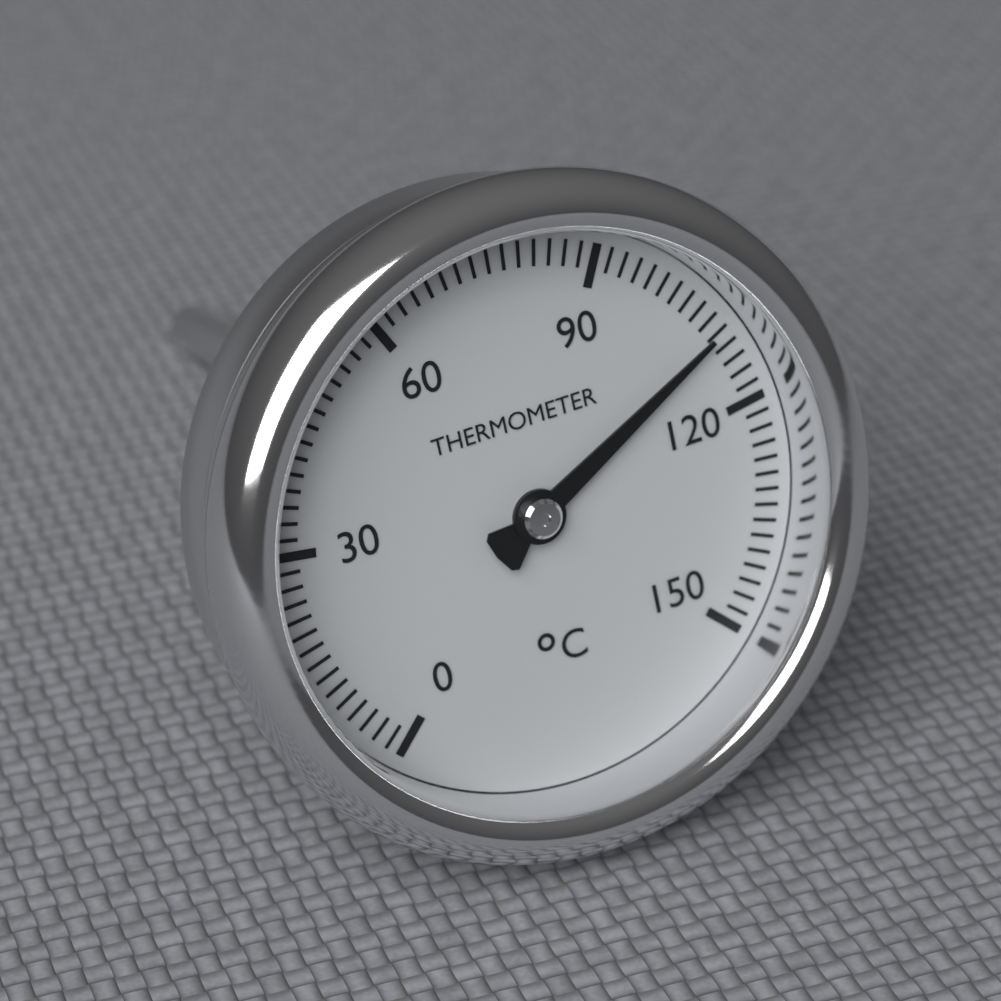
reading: 110 °C
